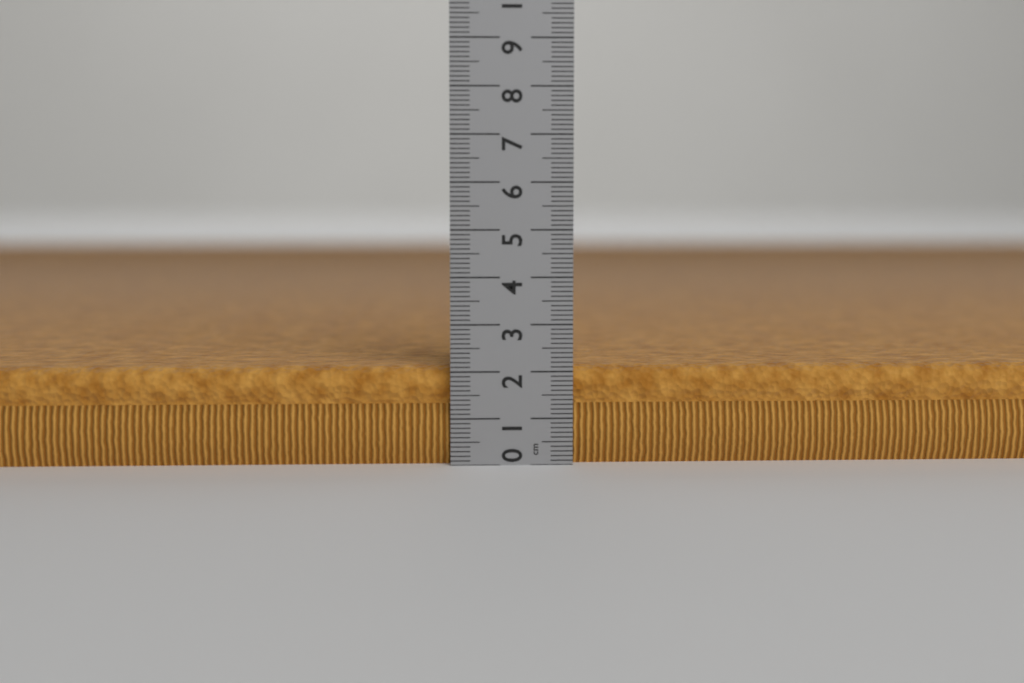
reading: 2.1 cm
